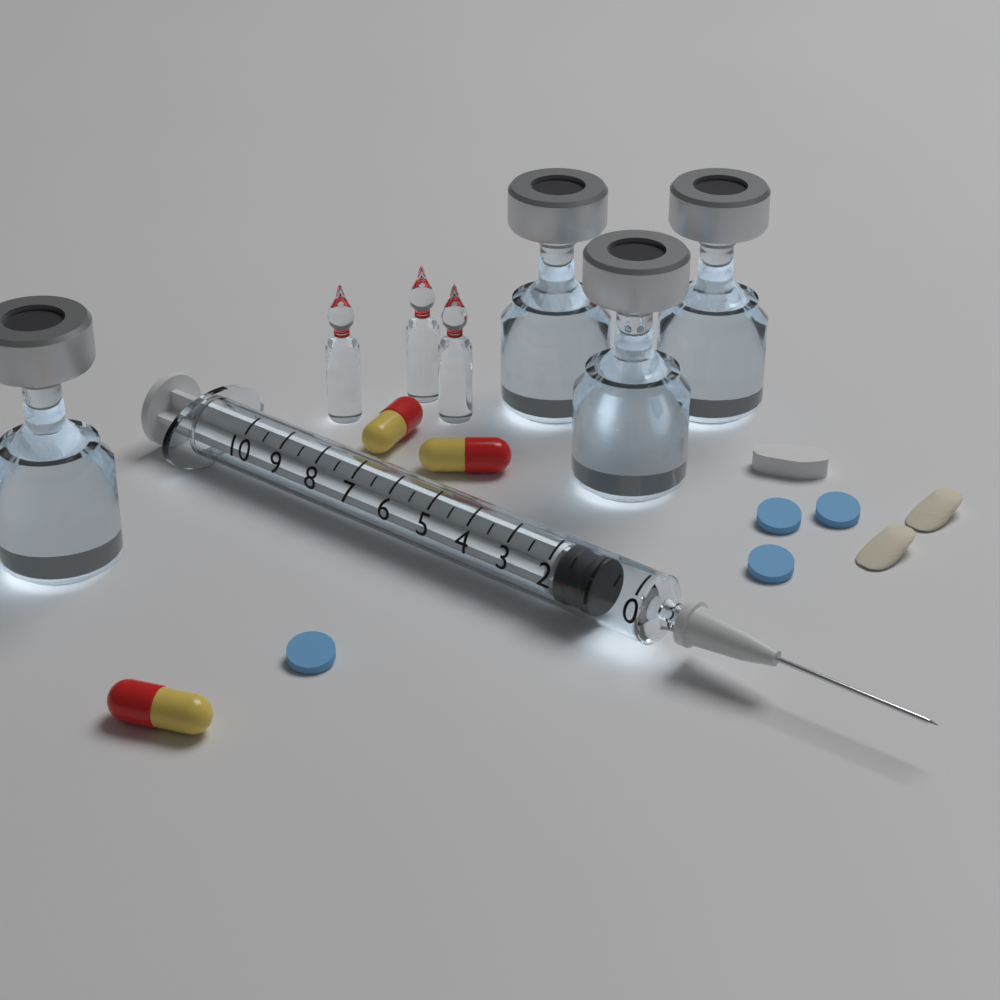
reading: 1.0 (no unit)
